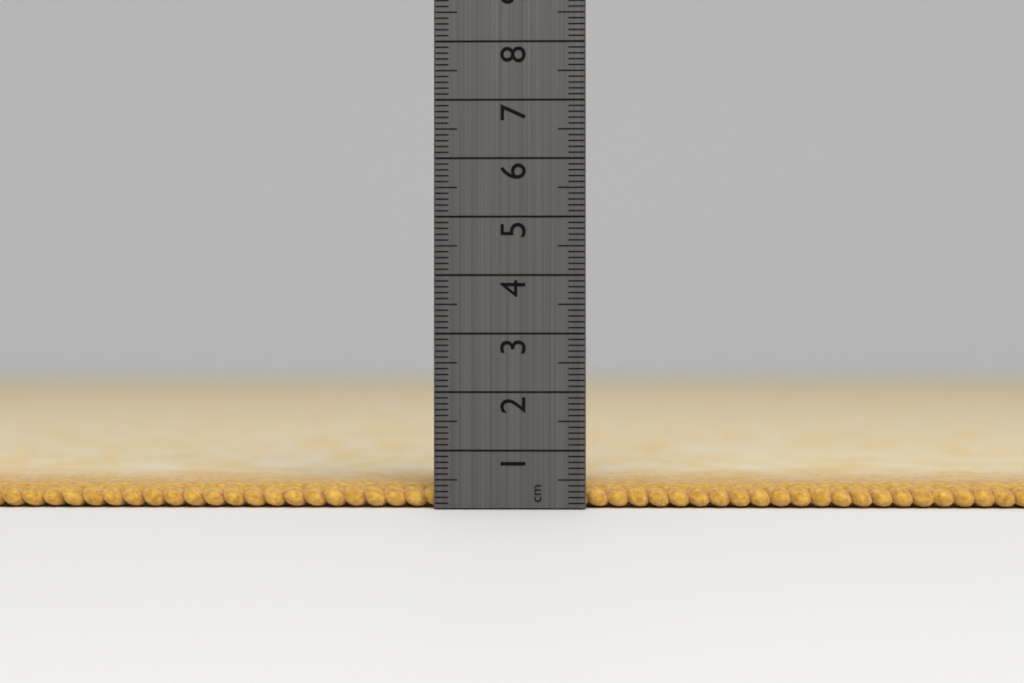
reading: 0.4 cm
